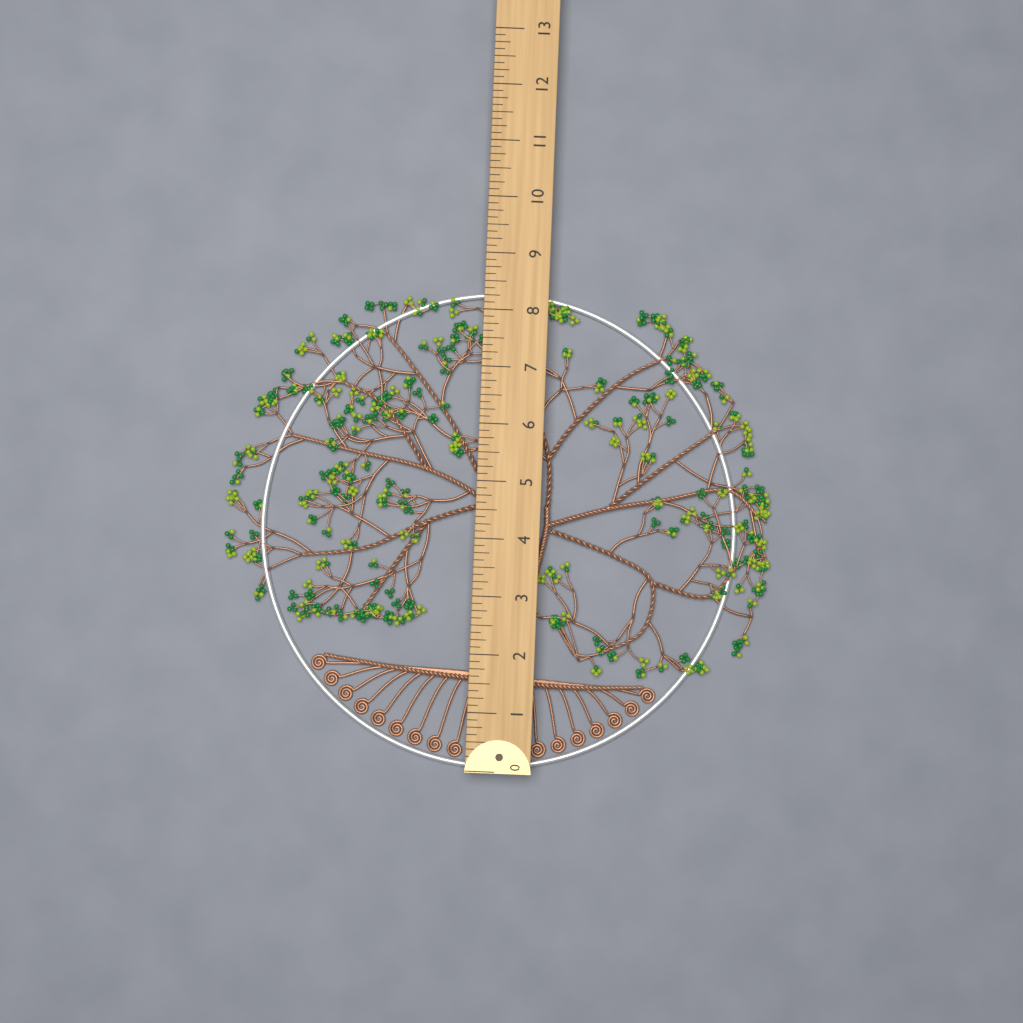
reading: 8.375 (no unit)
